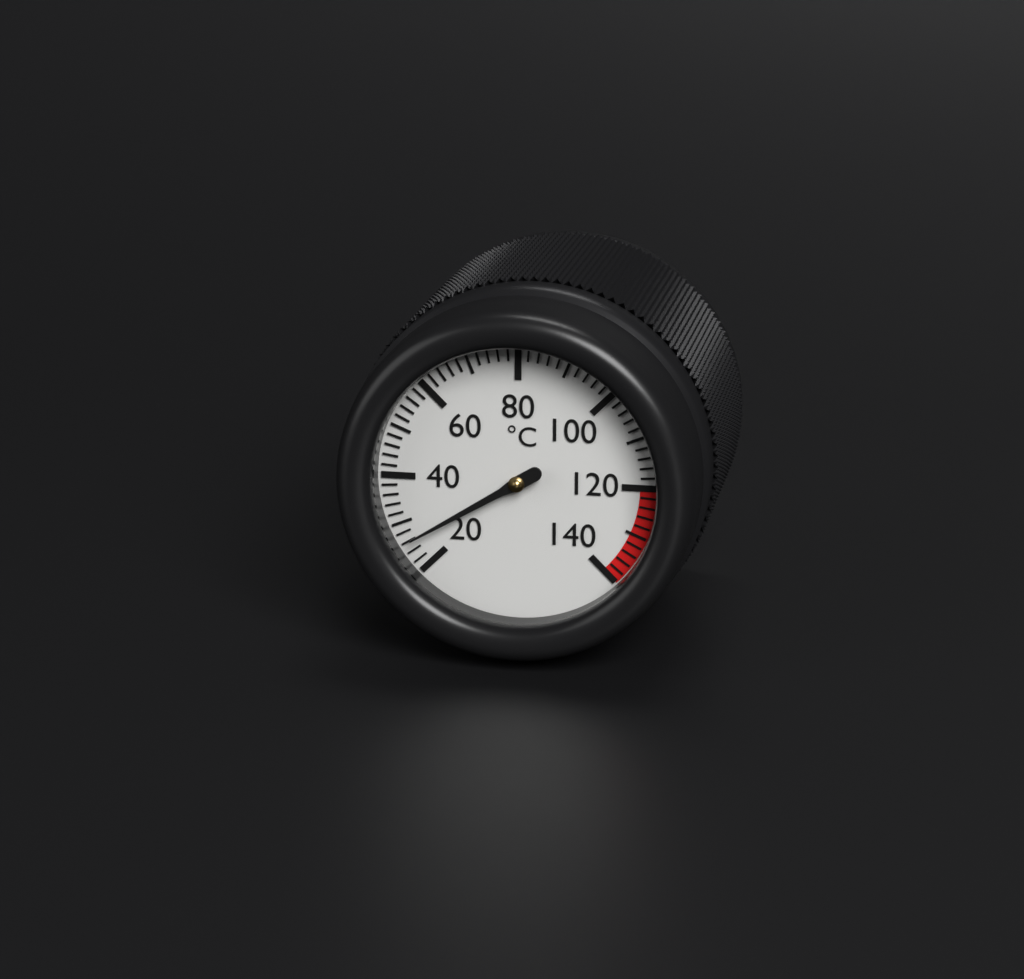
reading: 26 °C
